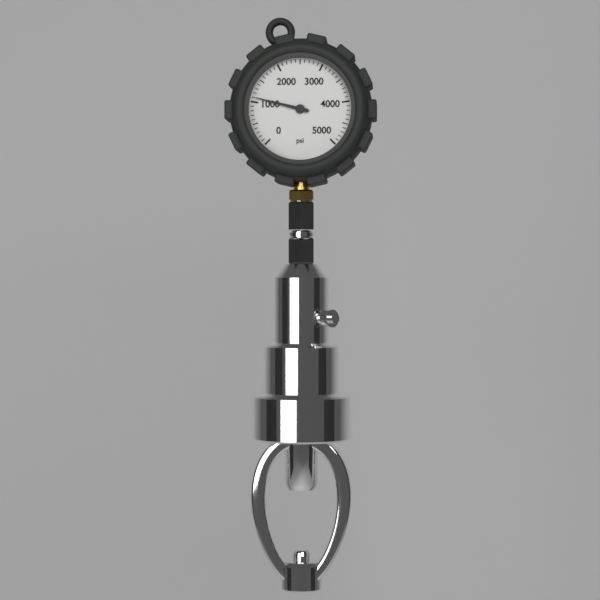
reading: 1100 psi
